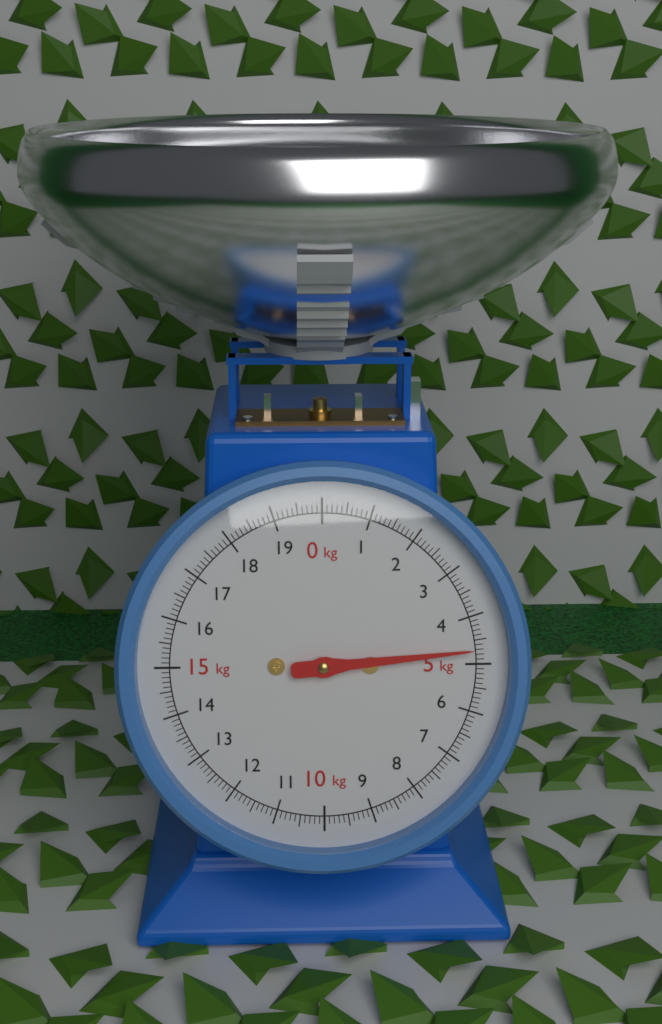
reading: 4.7 kg
